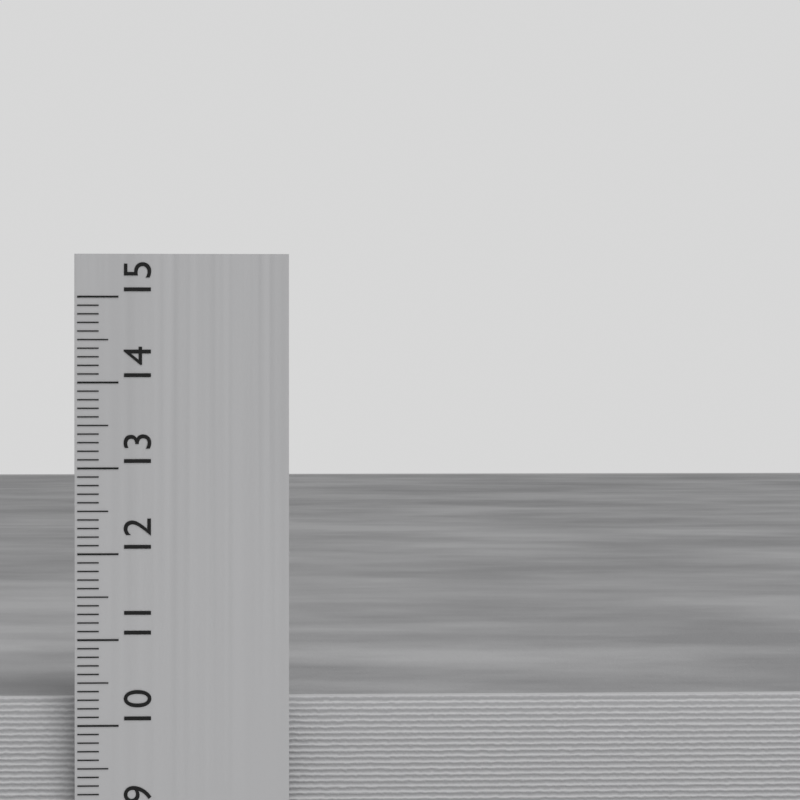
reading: 10.3 cm
